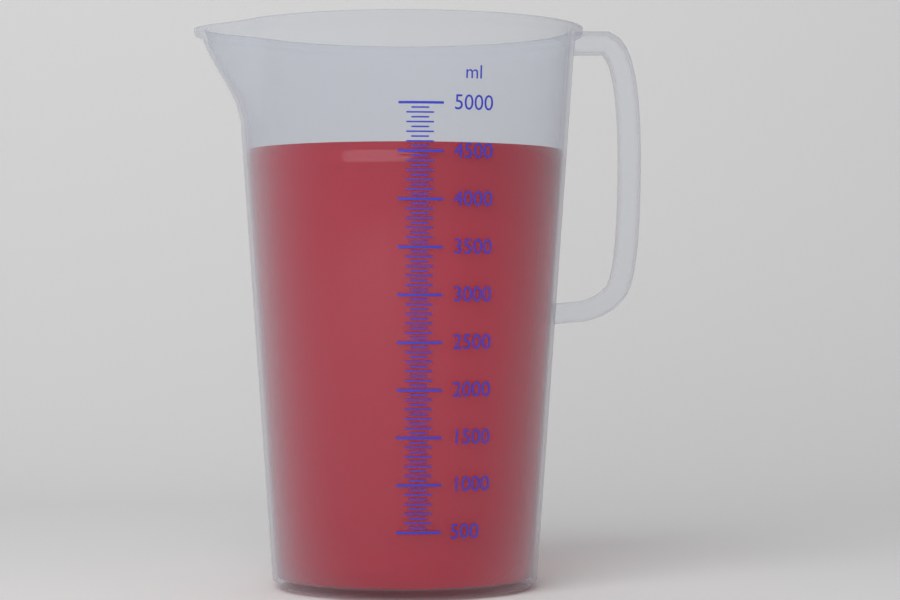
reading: 4600 ml
